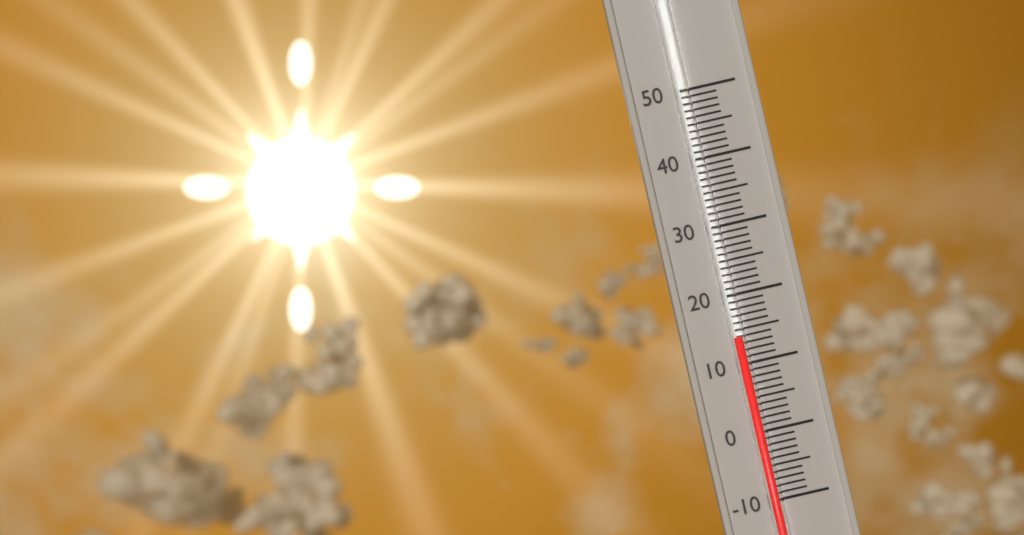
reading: 14 (no unit)
